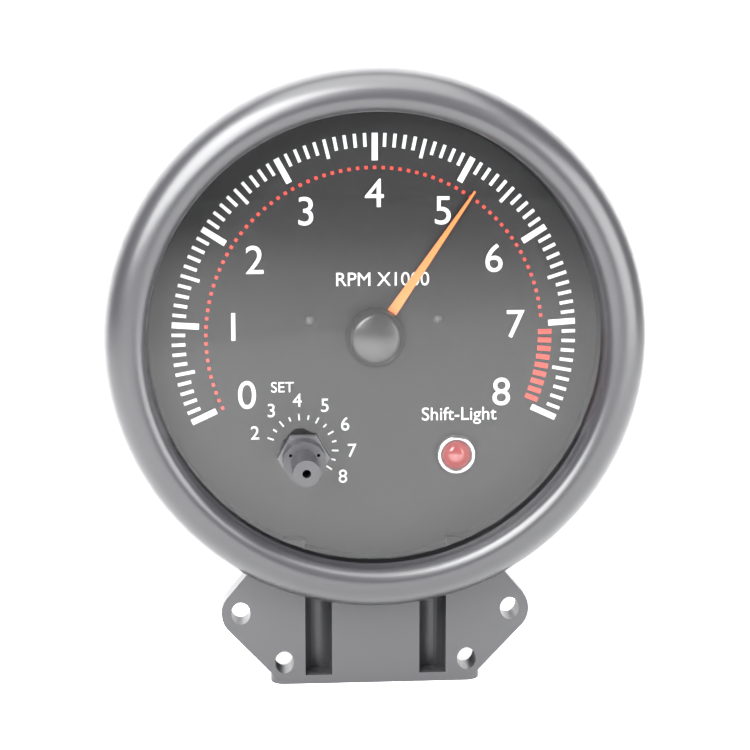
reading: 5.2 RPM x1000
